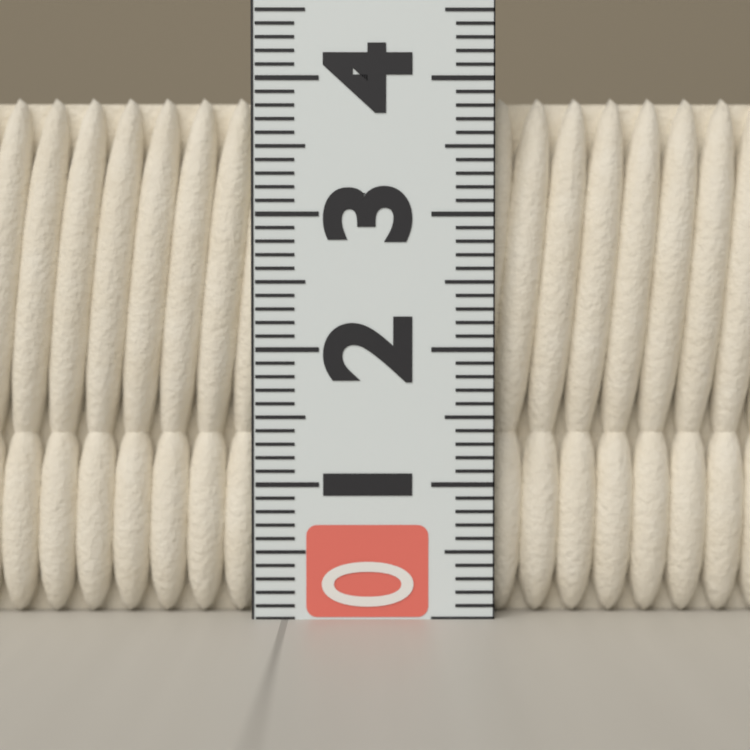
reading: 3.9 (no unit)
